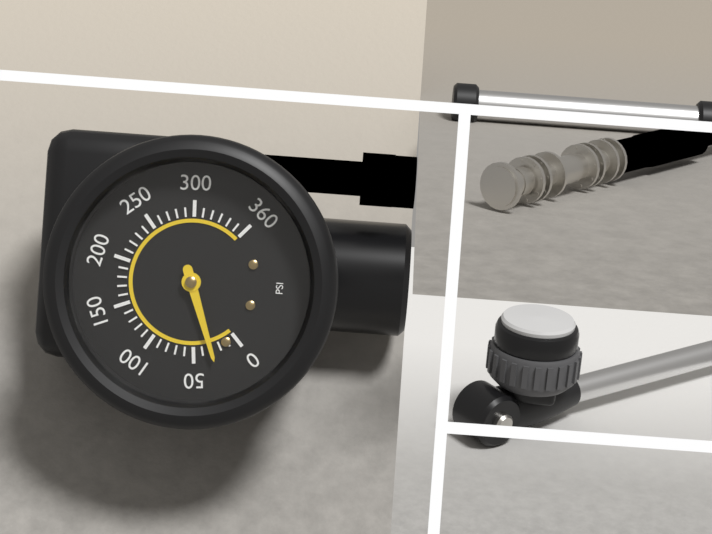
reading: 30 psi
